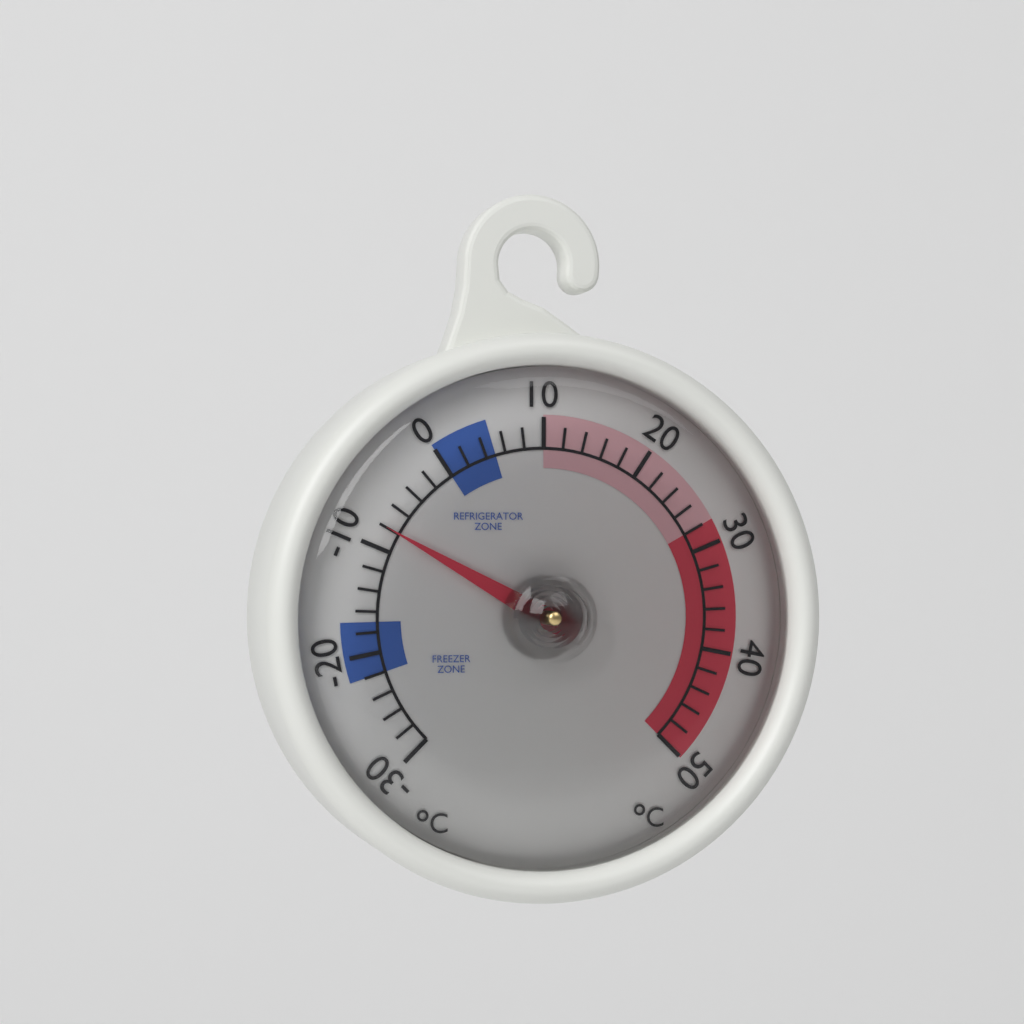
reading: -8 °C
